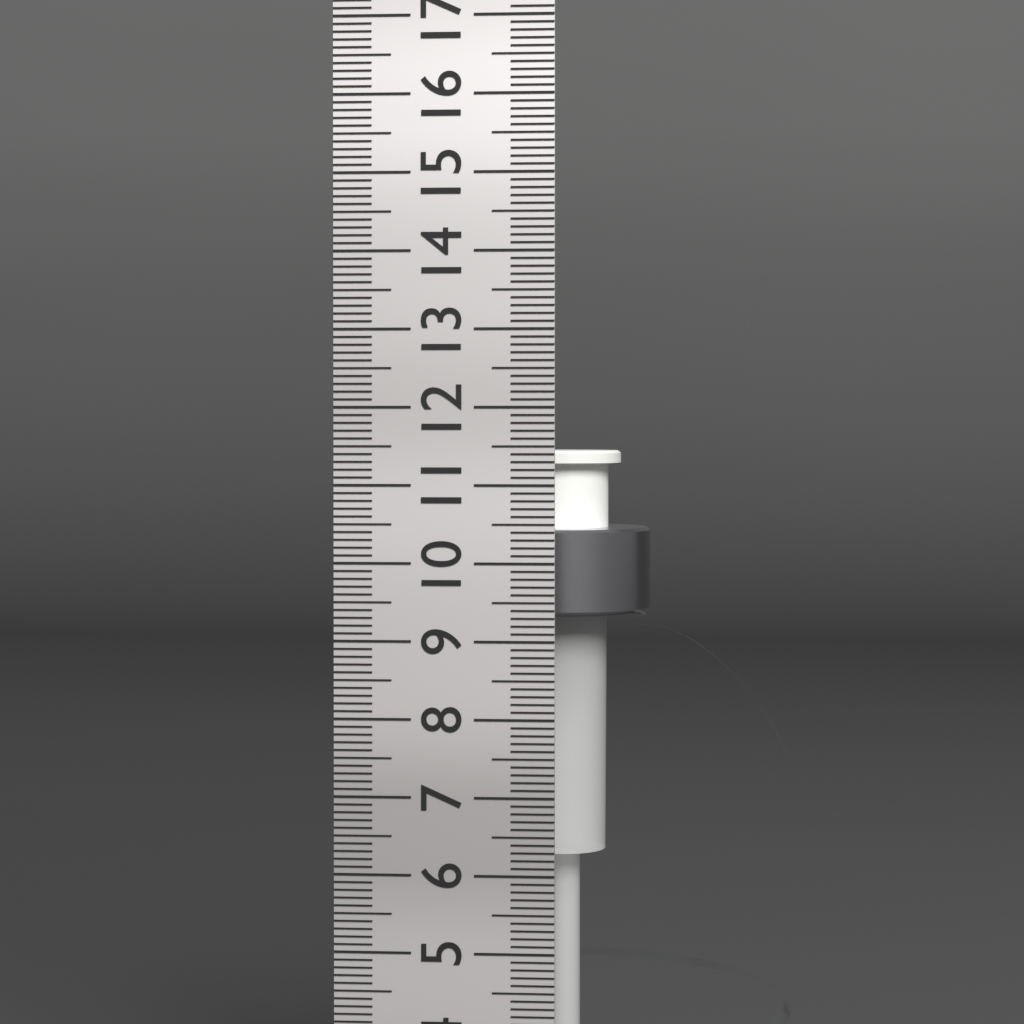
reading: 11.4 cm
